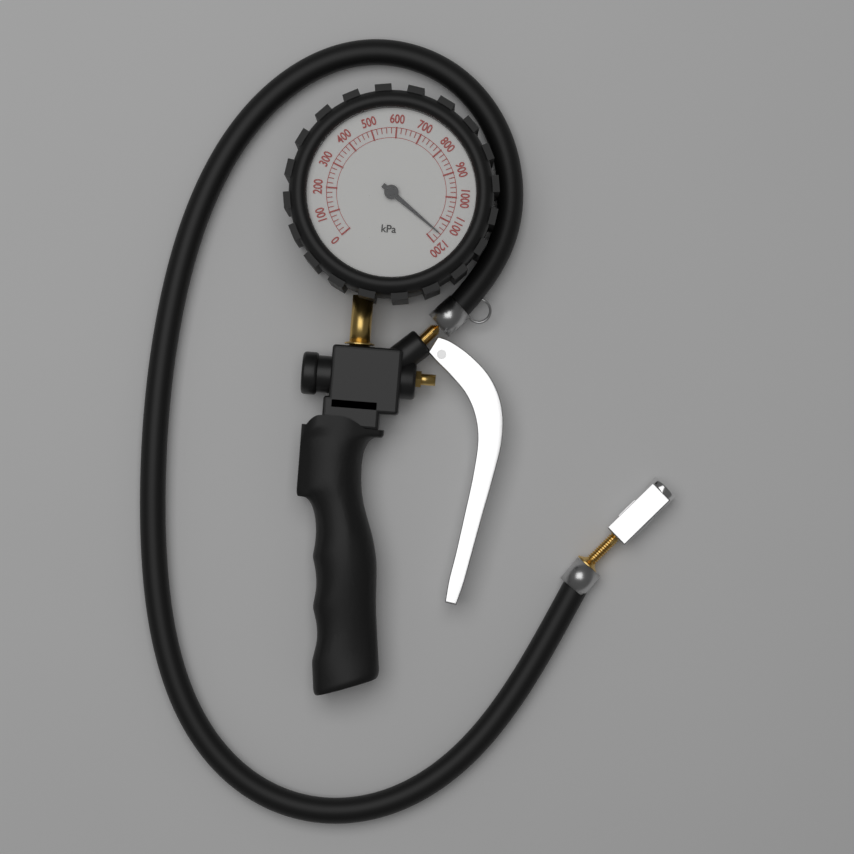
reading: 1160 kPa
